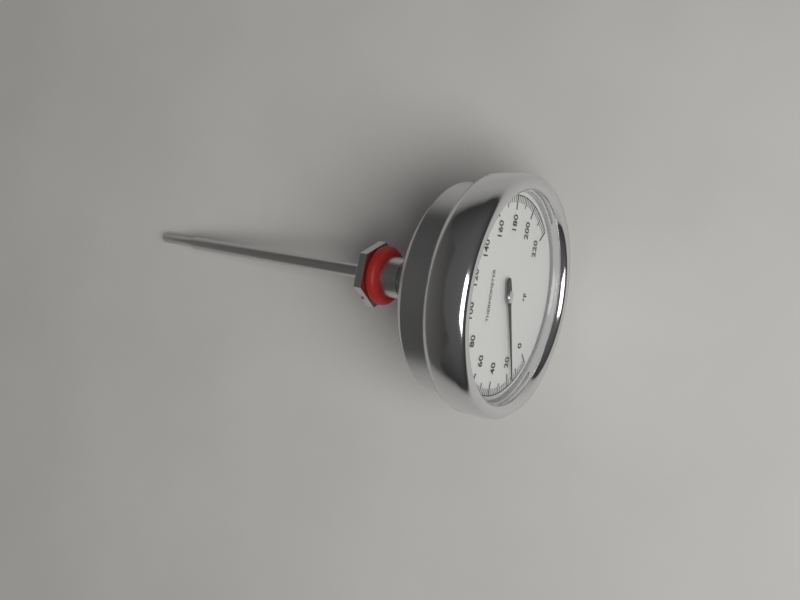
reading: 18 °F
